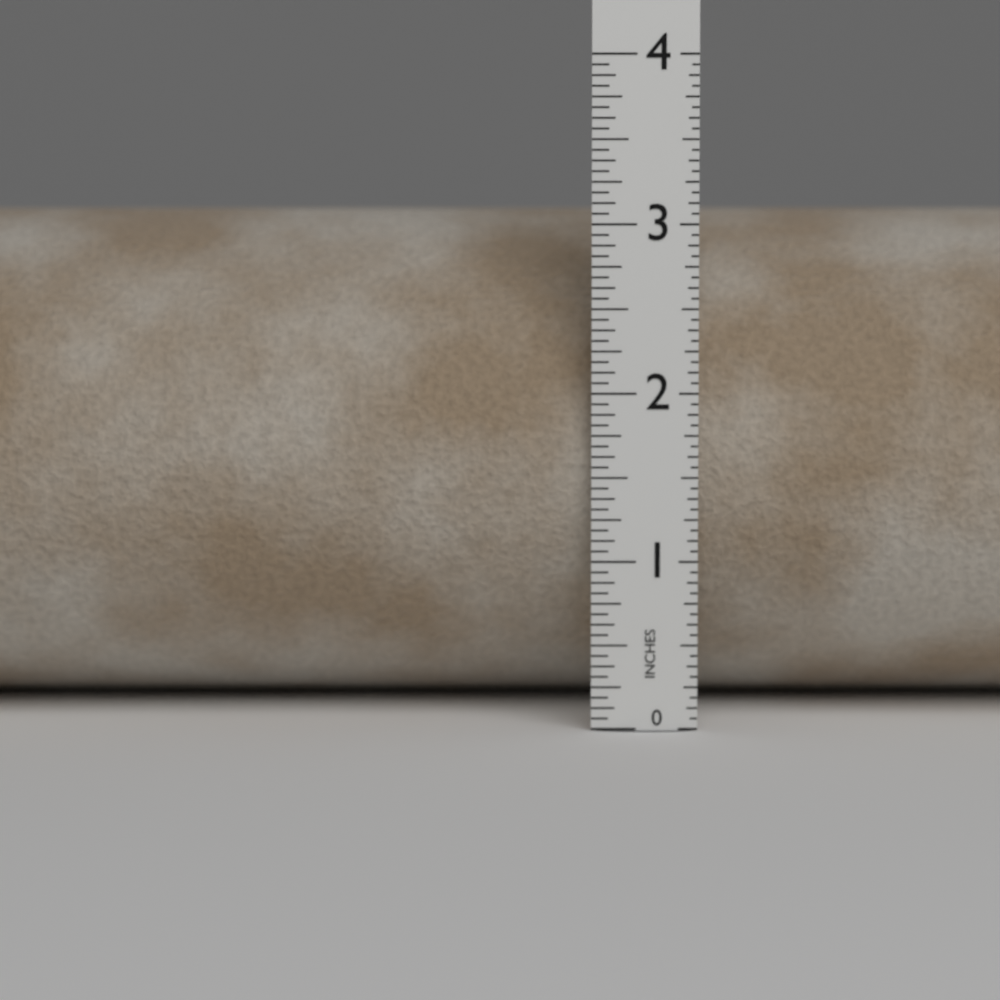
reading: 3.1875 in
